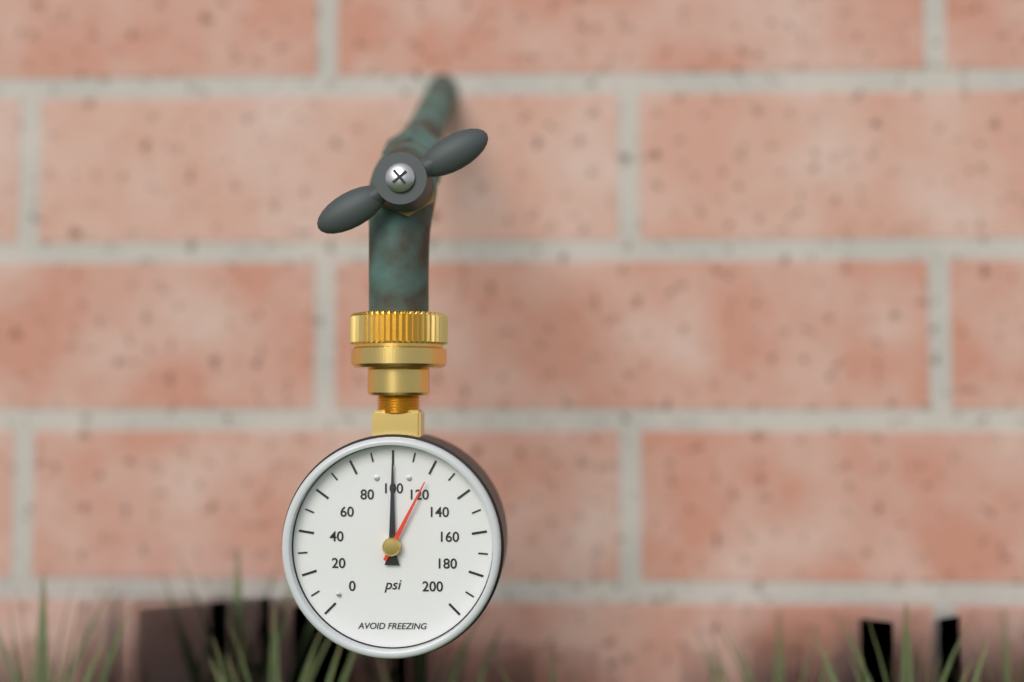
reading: 100 psi
